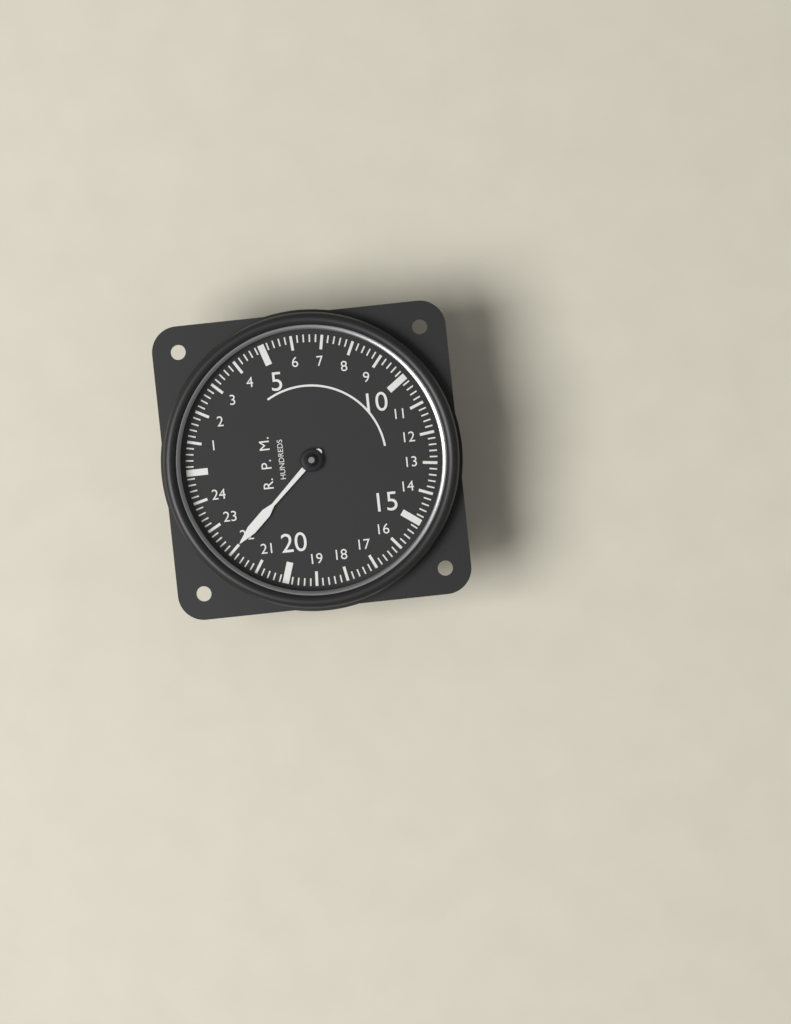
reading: 22.0 RPM x100
